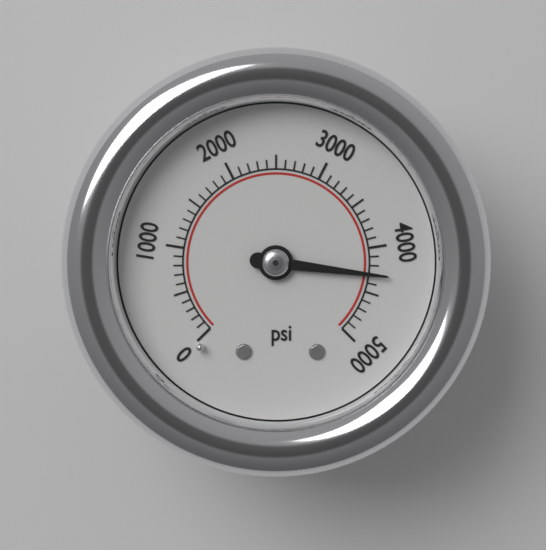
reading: 4300 psi
